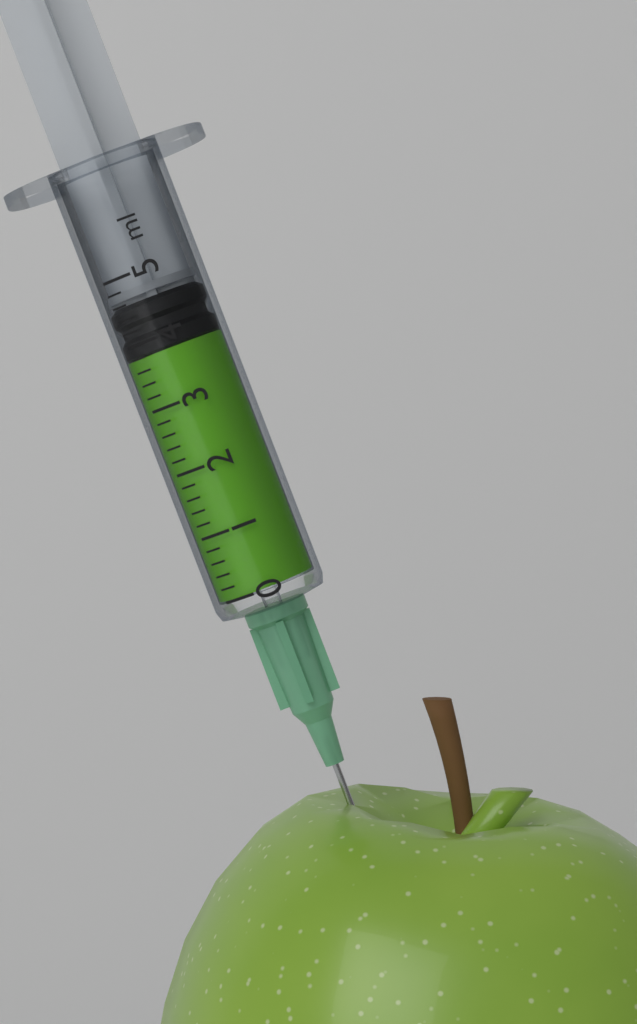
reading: 3.8 ml
